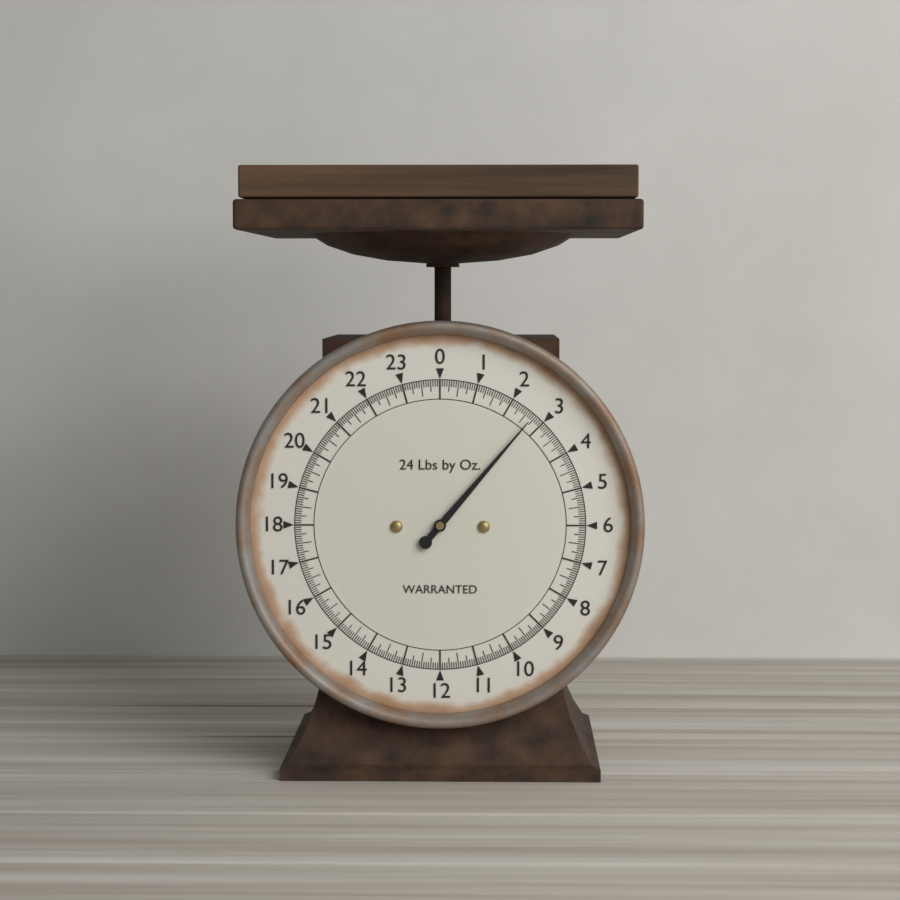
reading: 2.6875 lb
